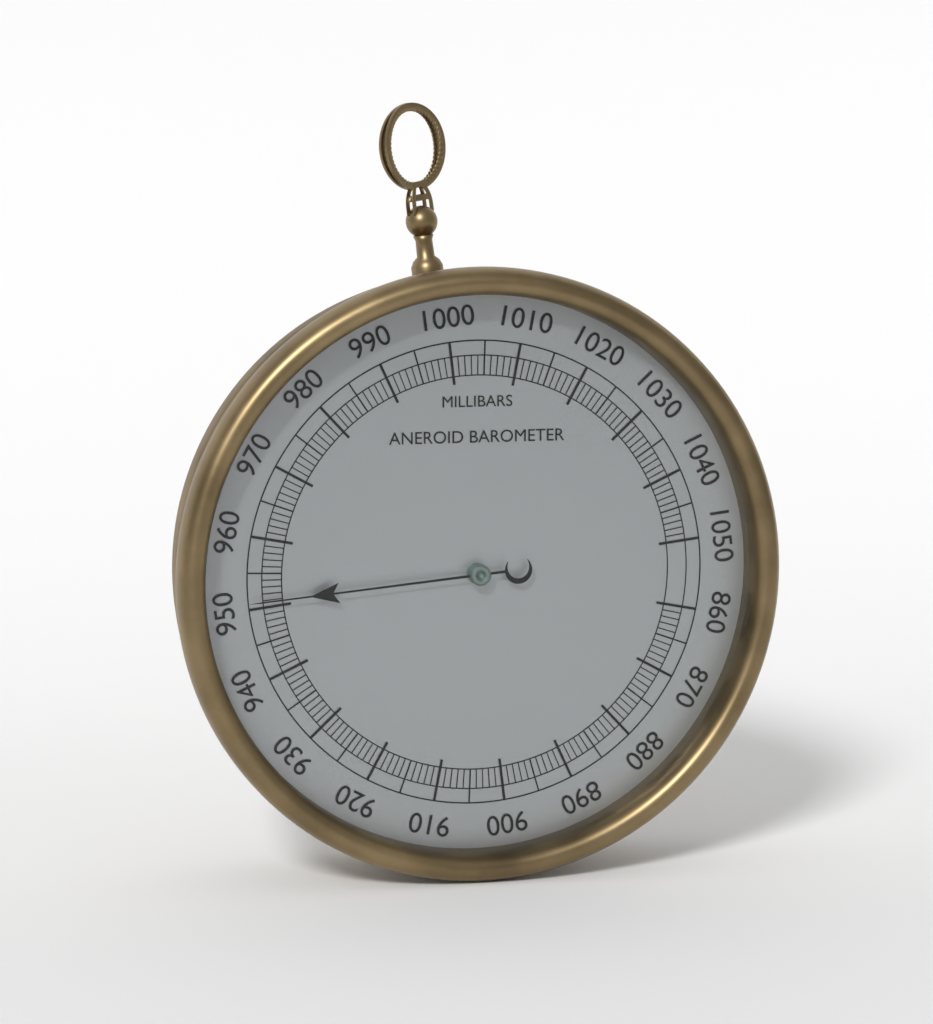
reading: 951 mbar
